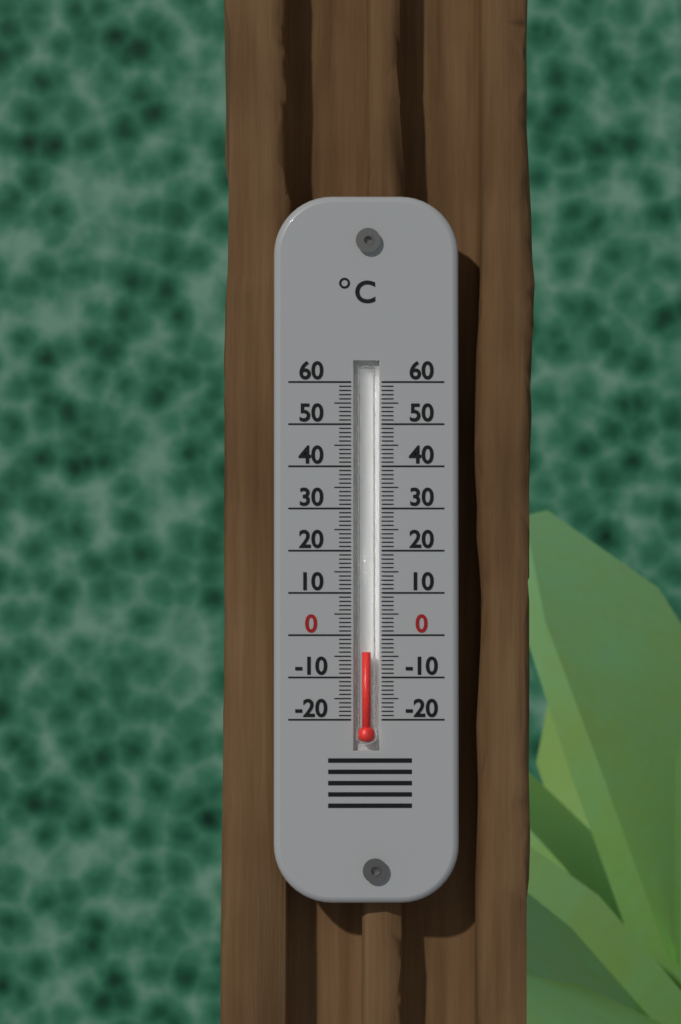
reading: -4 °C
